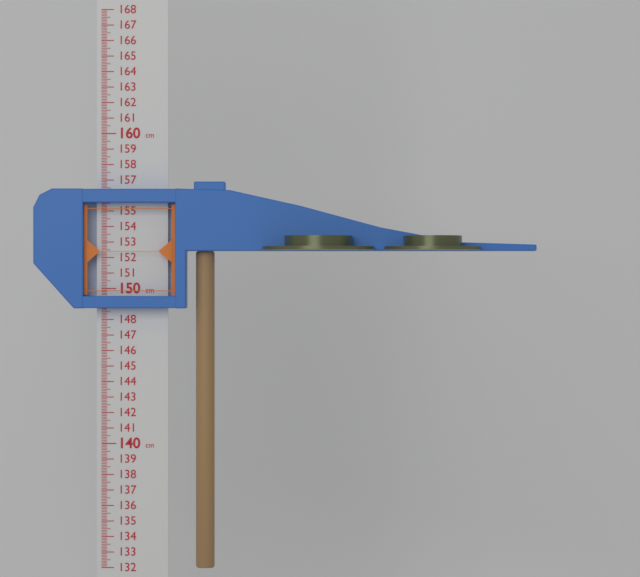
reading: 152.4 cm
